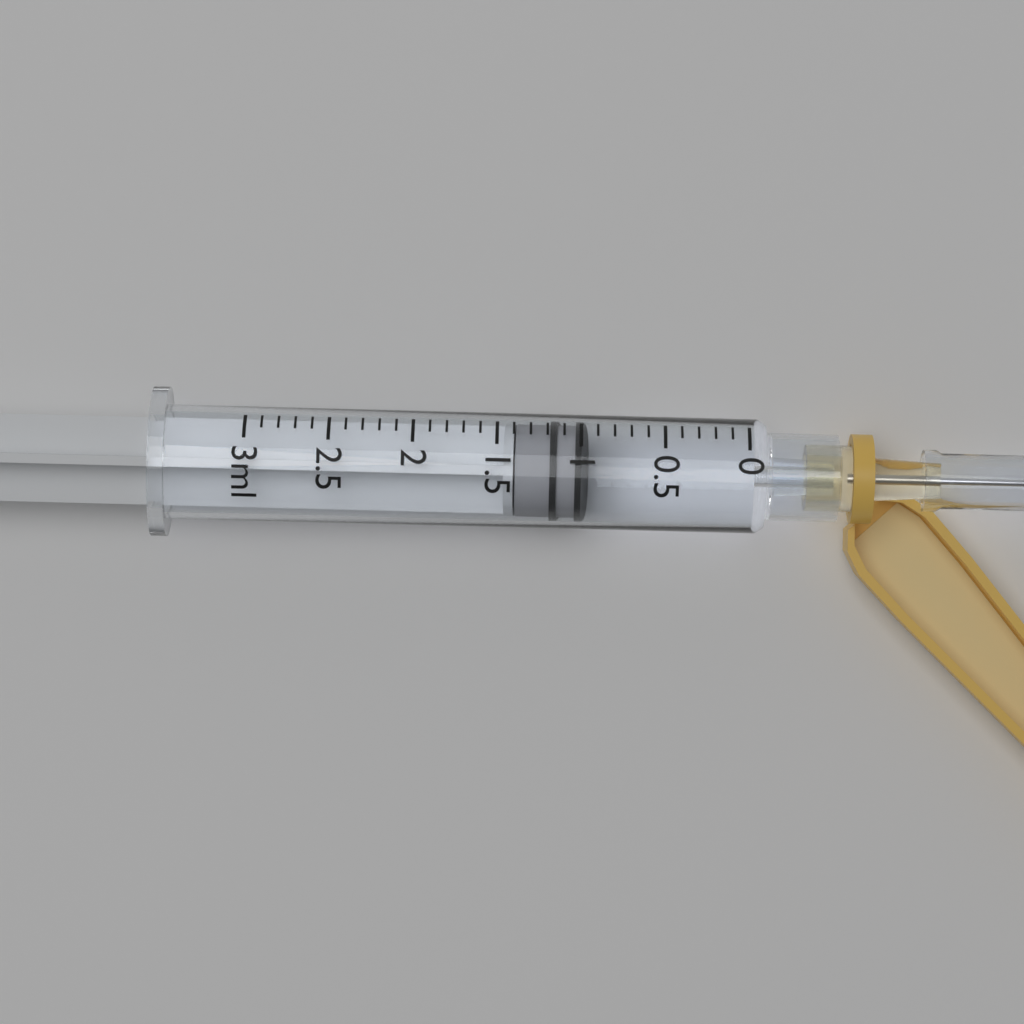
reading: 1.0 ml
